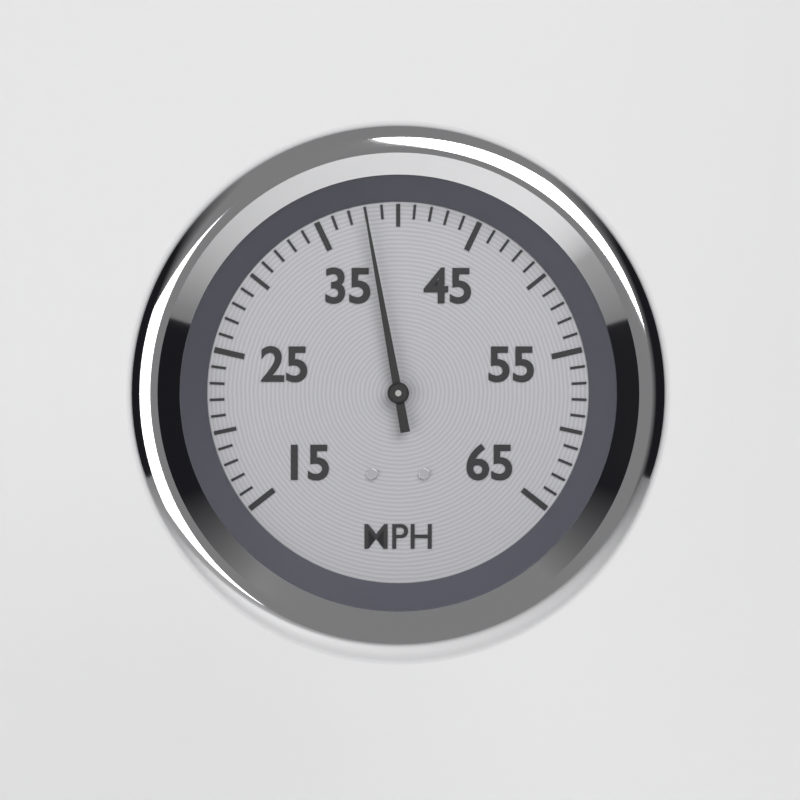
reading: 38 MPH
